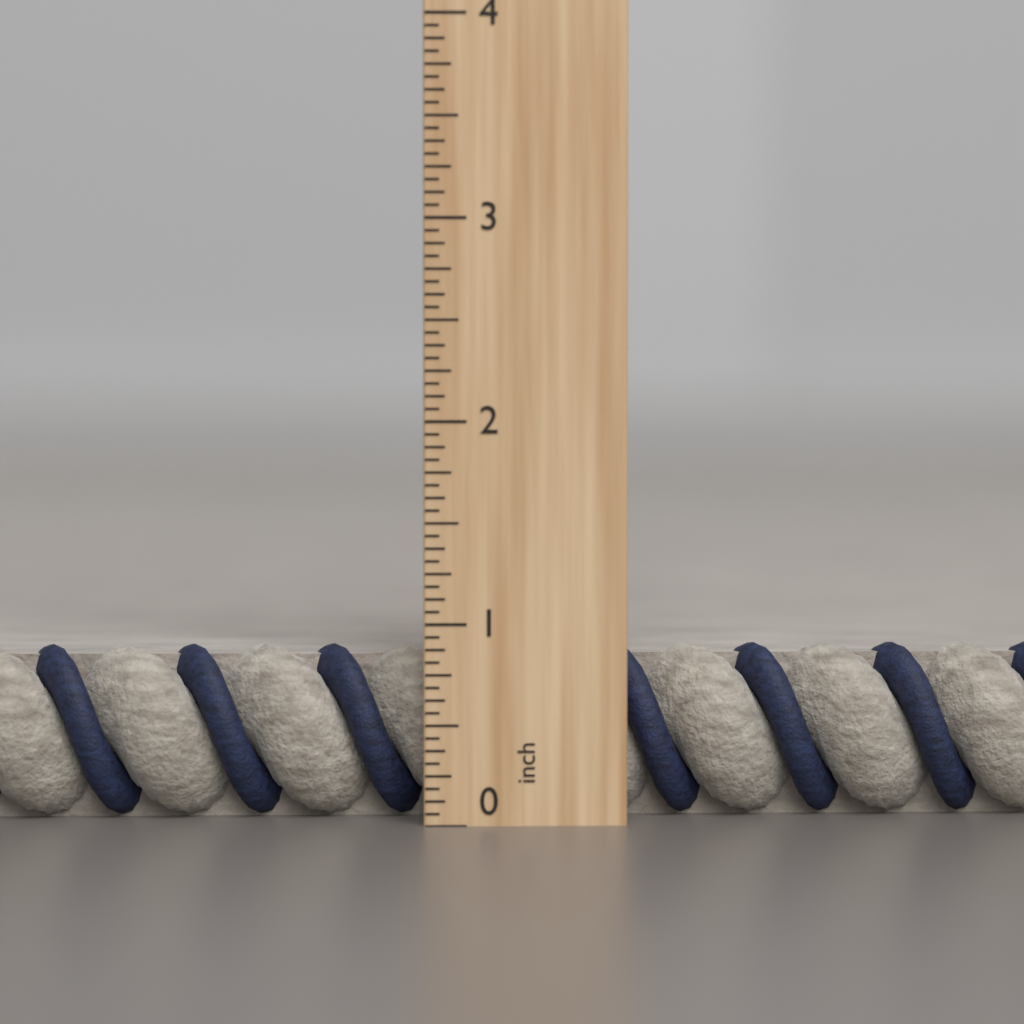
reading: 0.8750 inch
